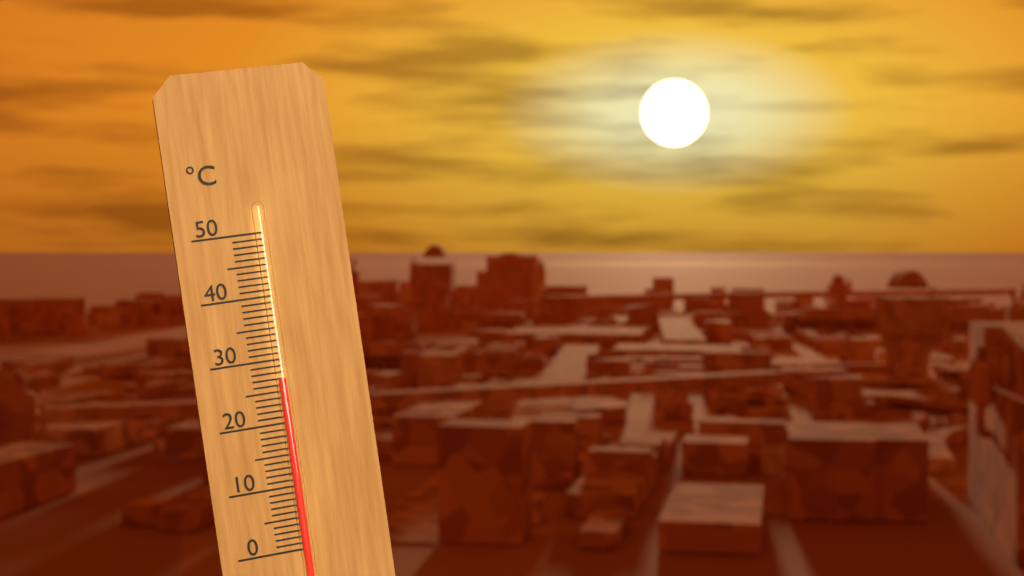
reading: 27 °C
